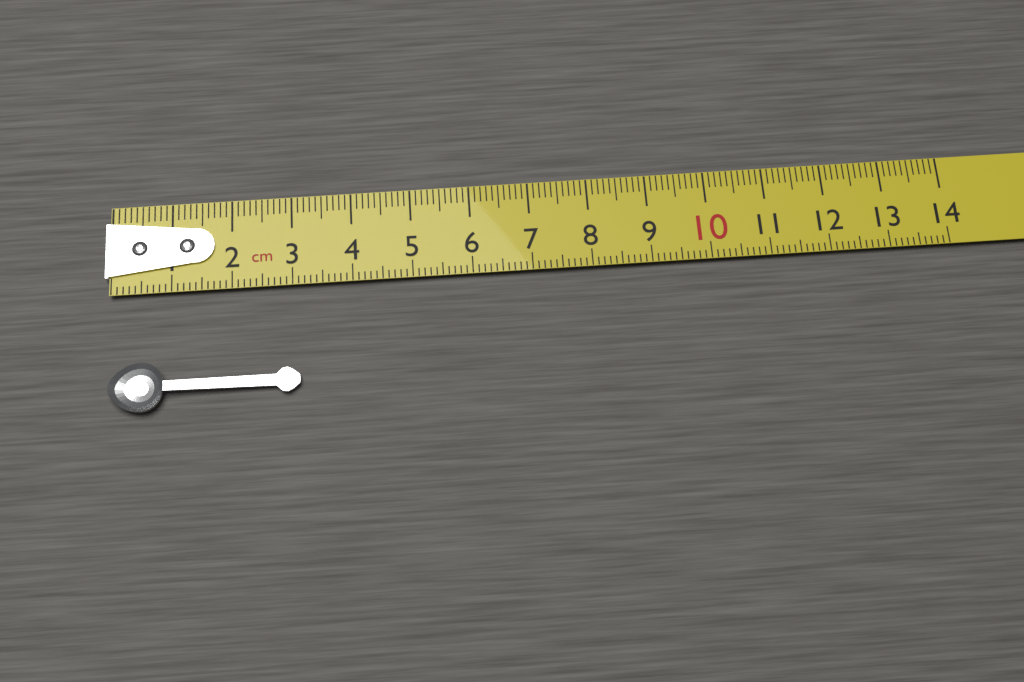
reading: 3.1 cm
